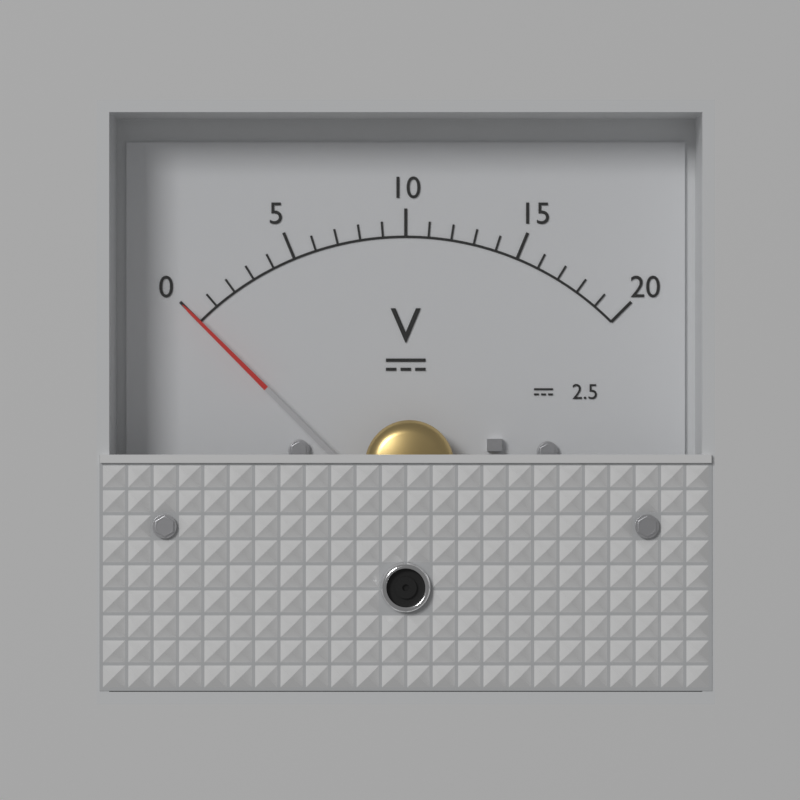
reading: 0 V
